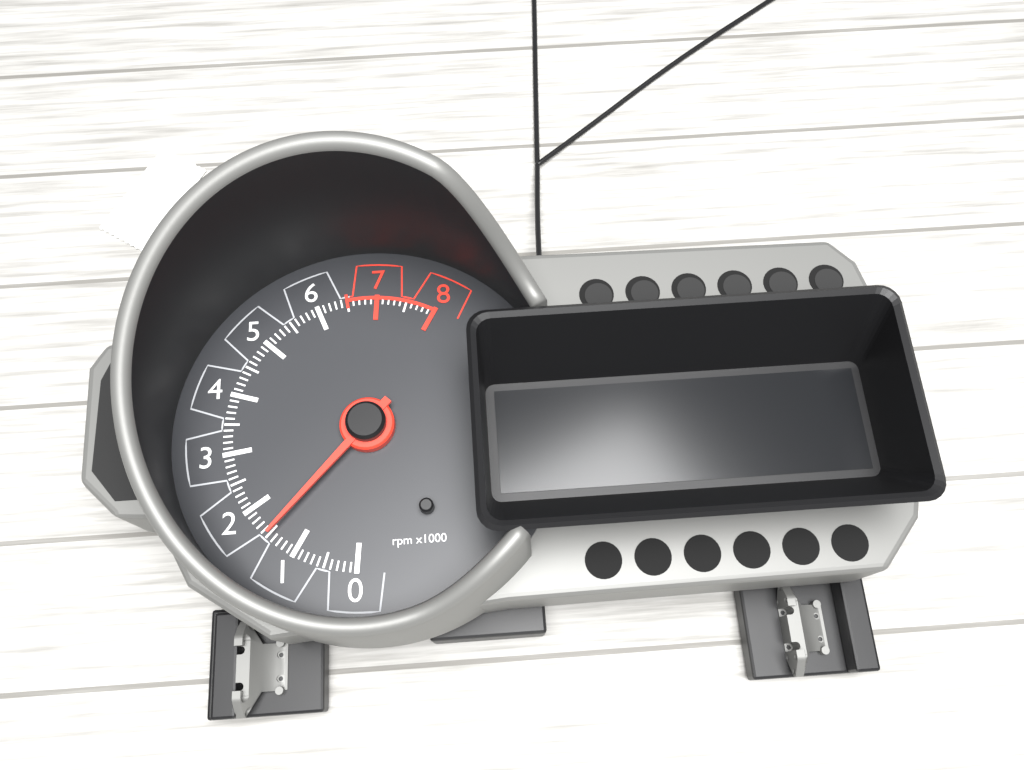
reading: 1500 rpm
